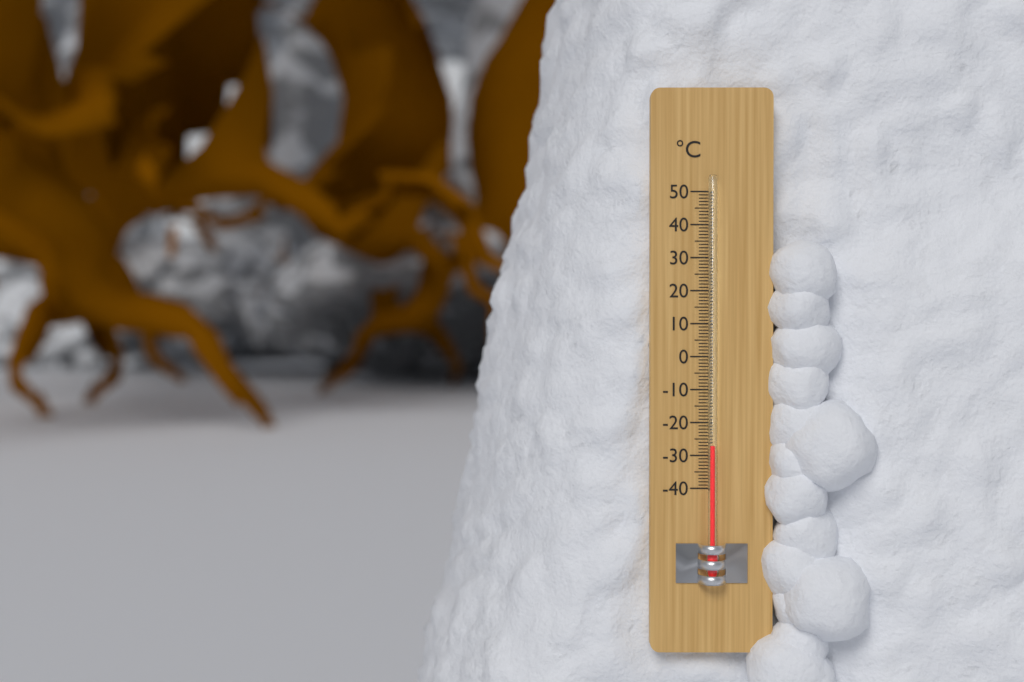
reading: -27 °C
